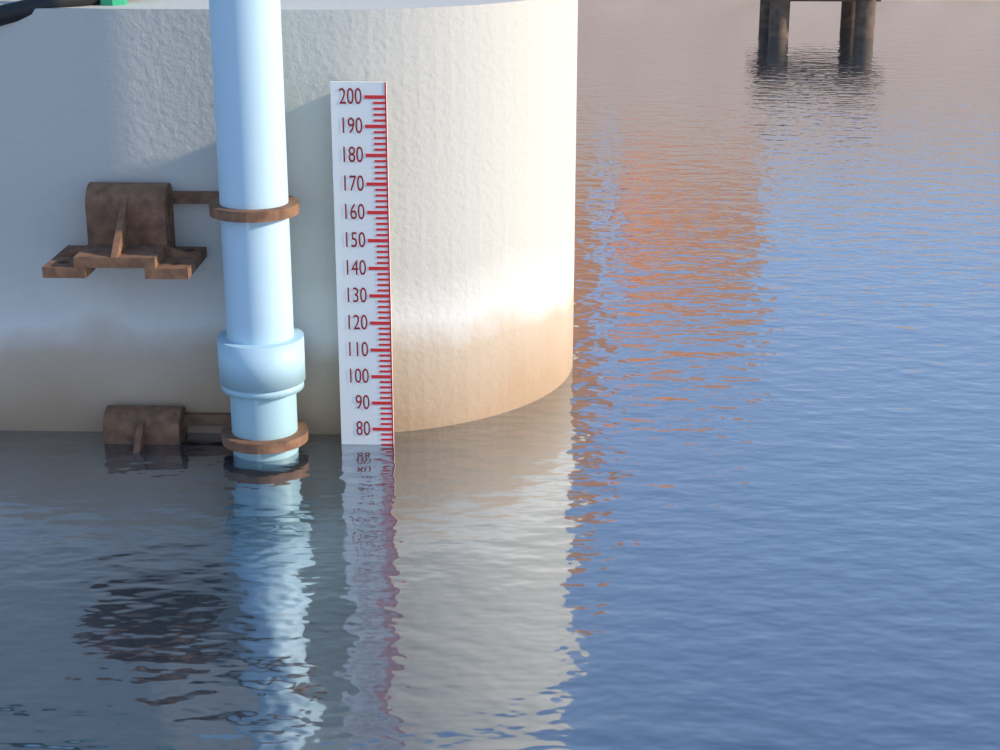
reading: 74 (no unit)
